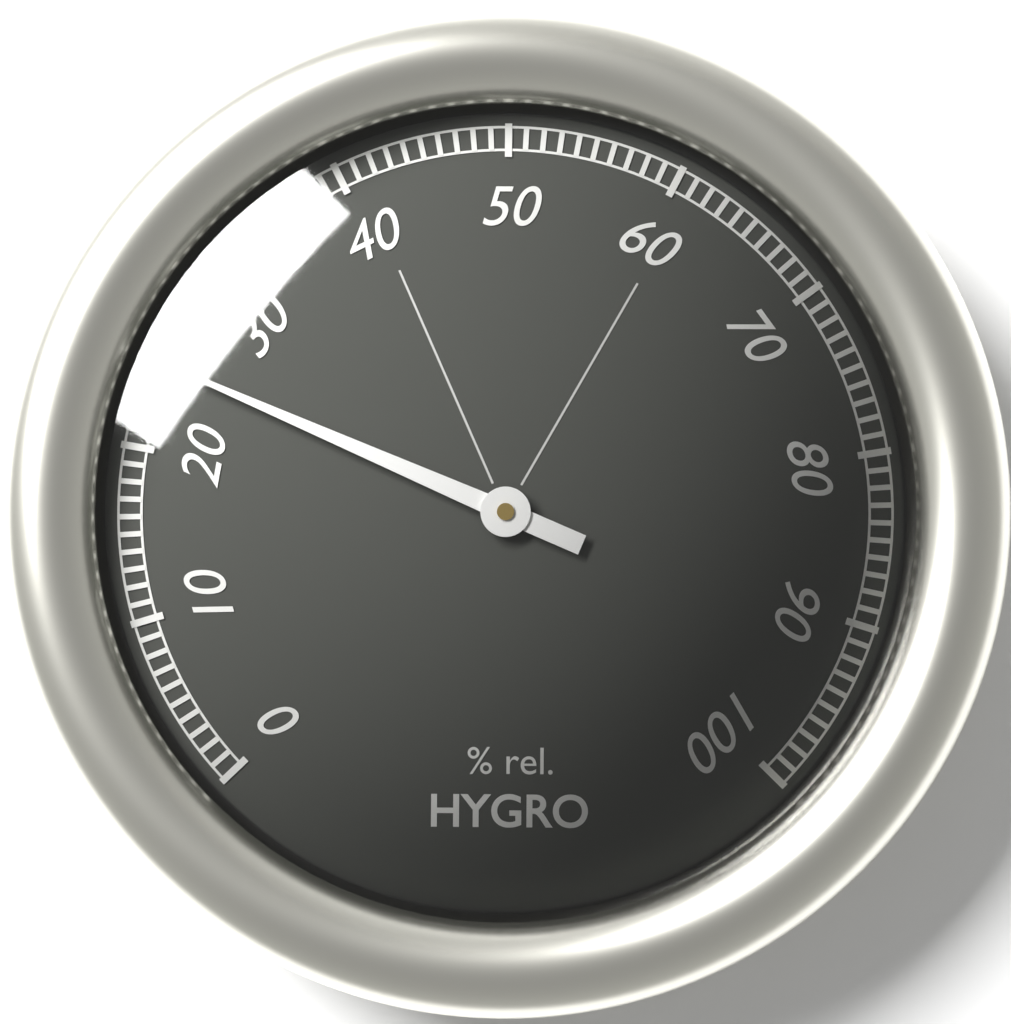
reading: 25 %
